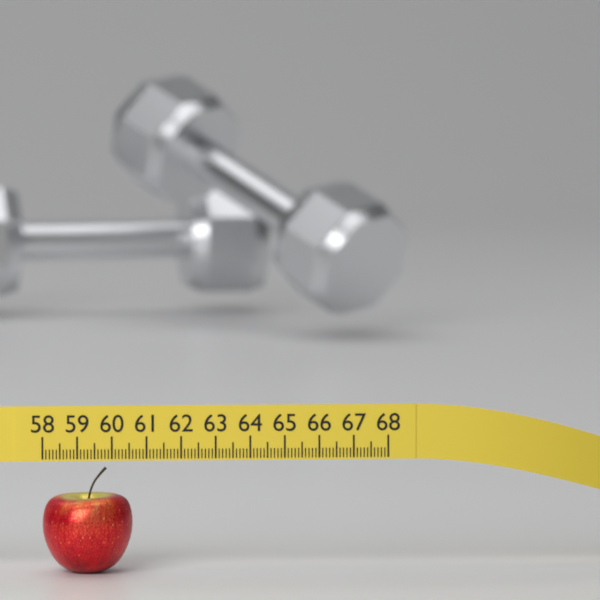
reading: 60.6 (no unit)
